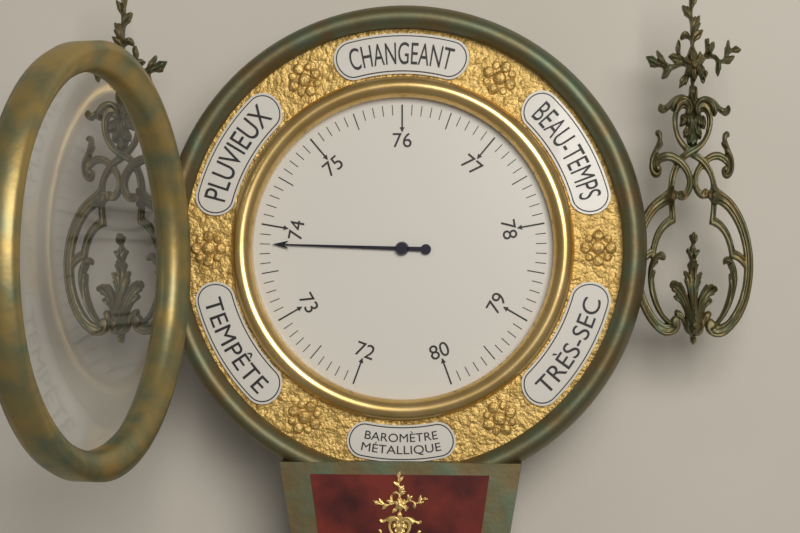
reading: 73.8 (no unit)
